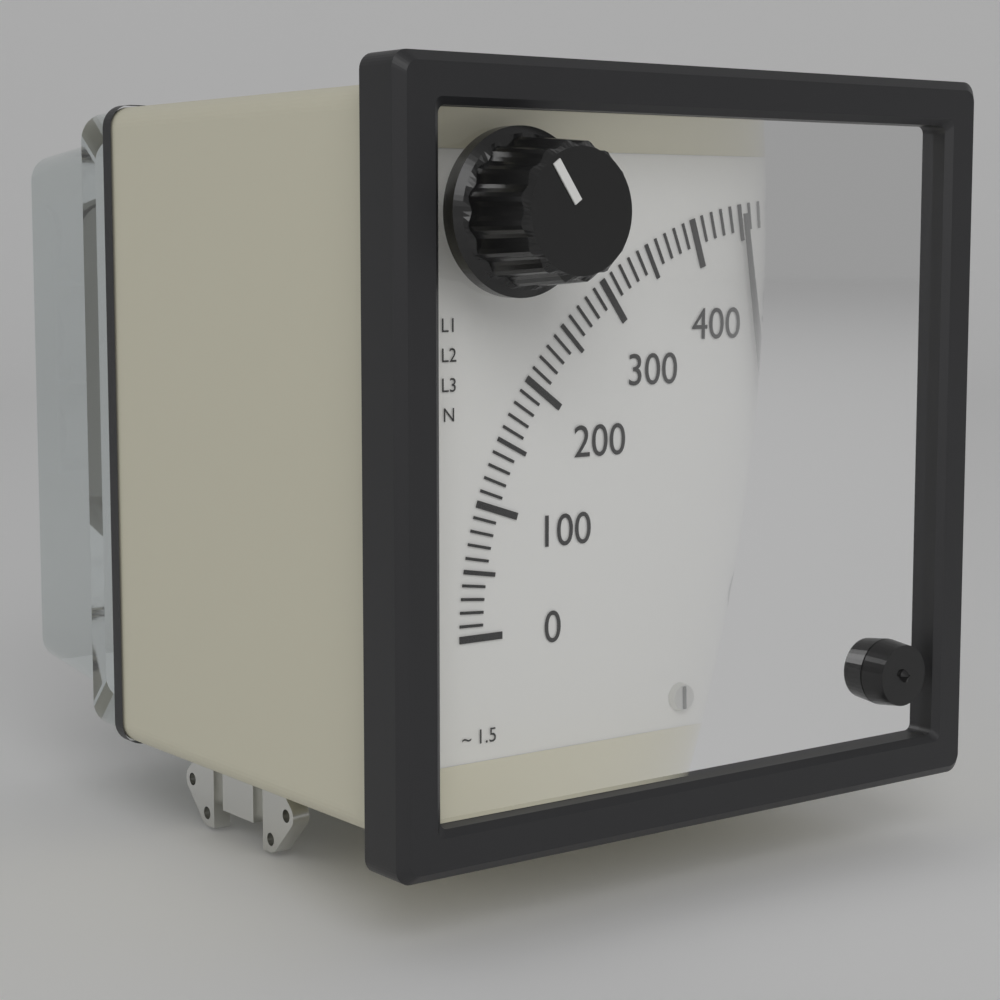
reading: 450 V
